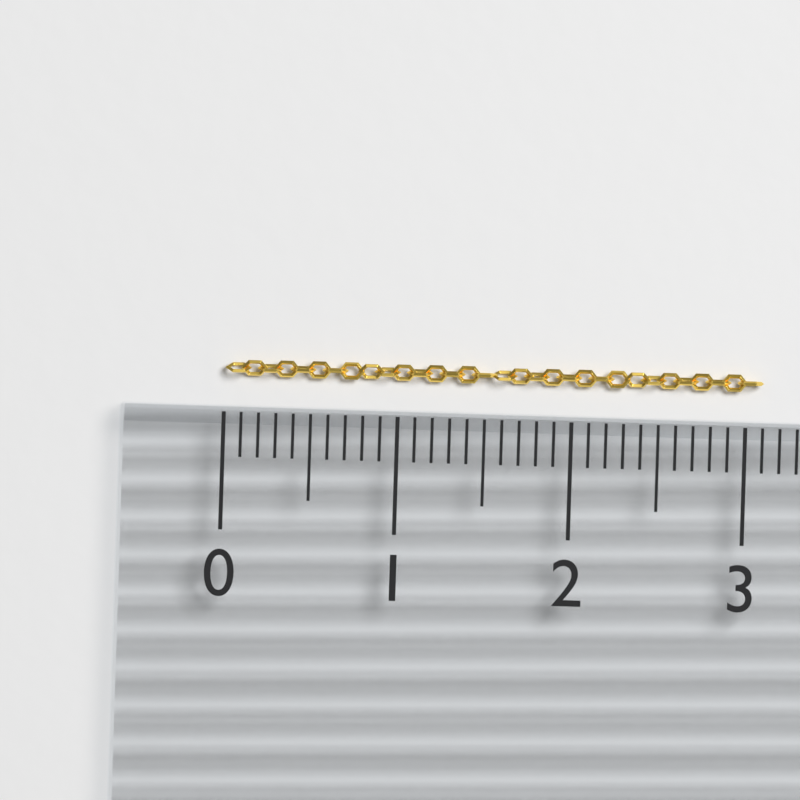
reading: 3.1 (no unit)
